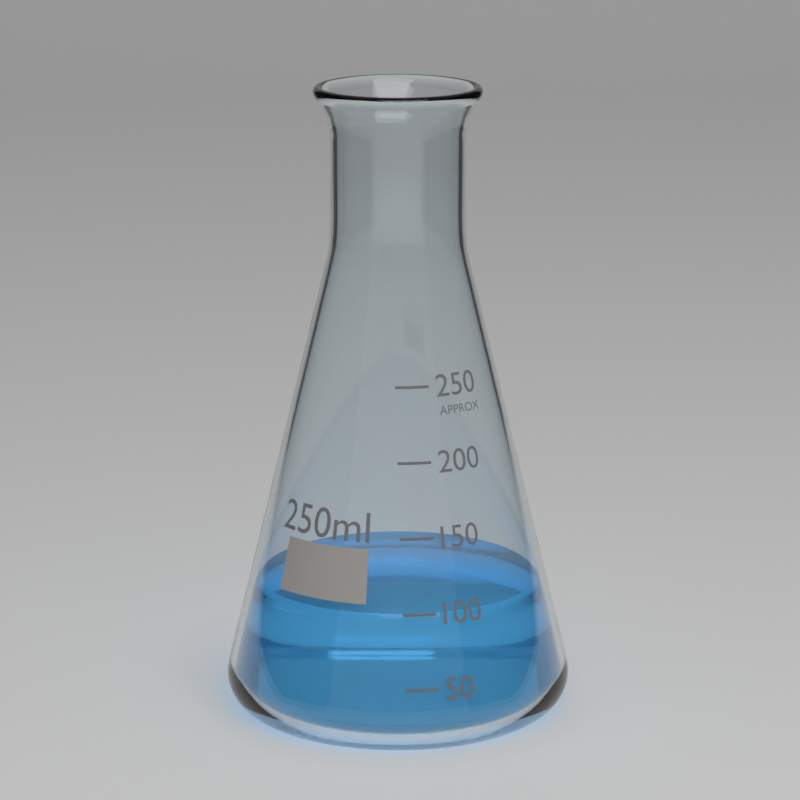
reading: 100 ml
